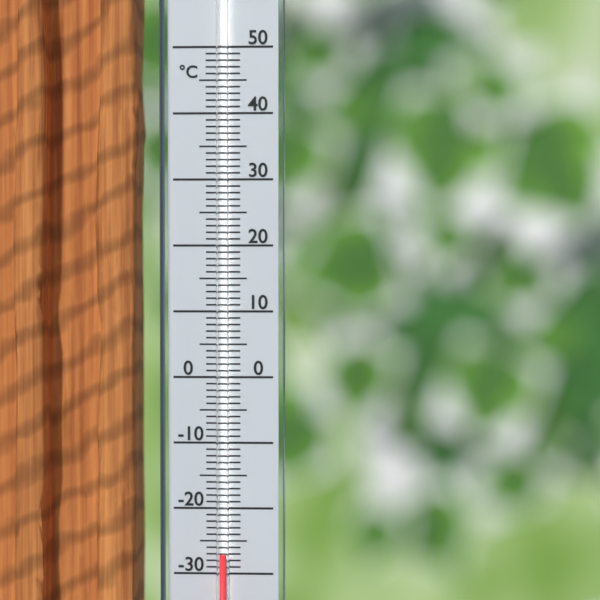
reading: -27 °C
